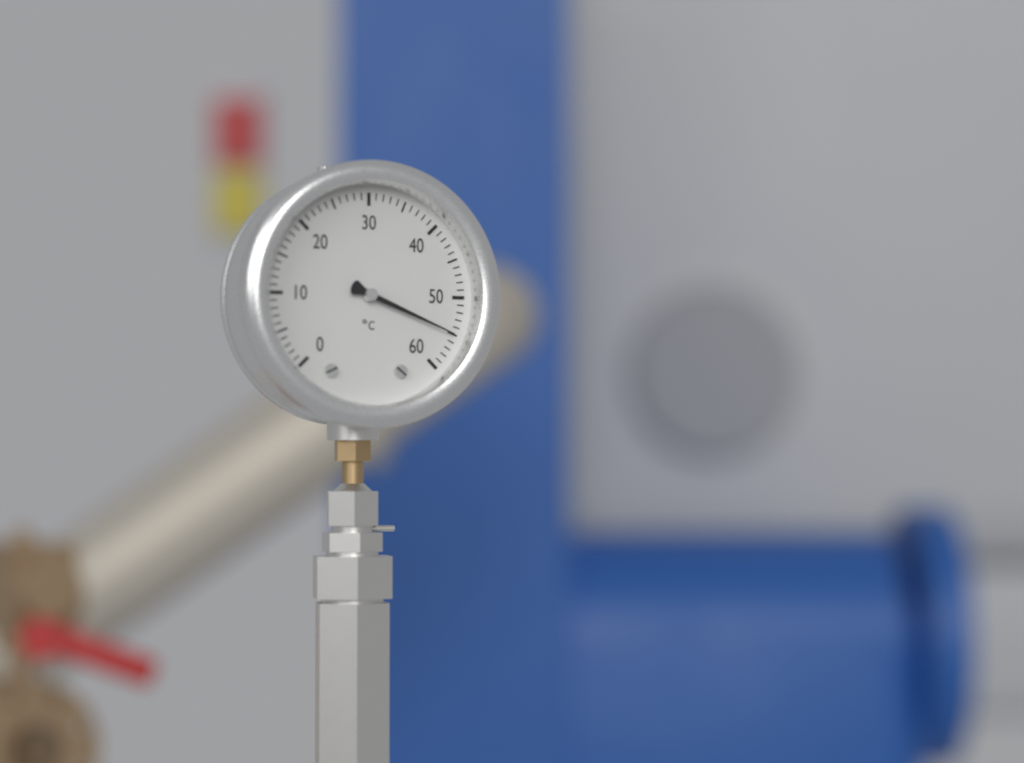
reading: 55 °C
